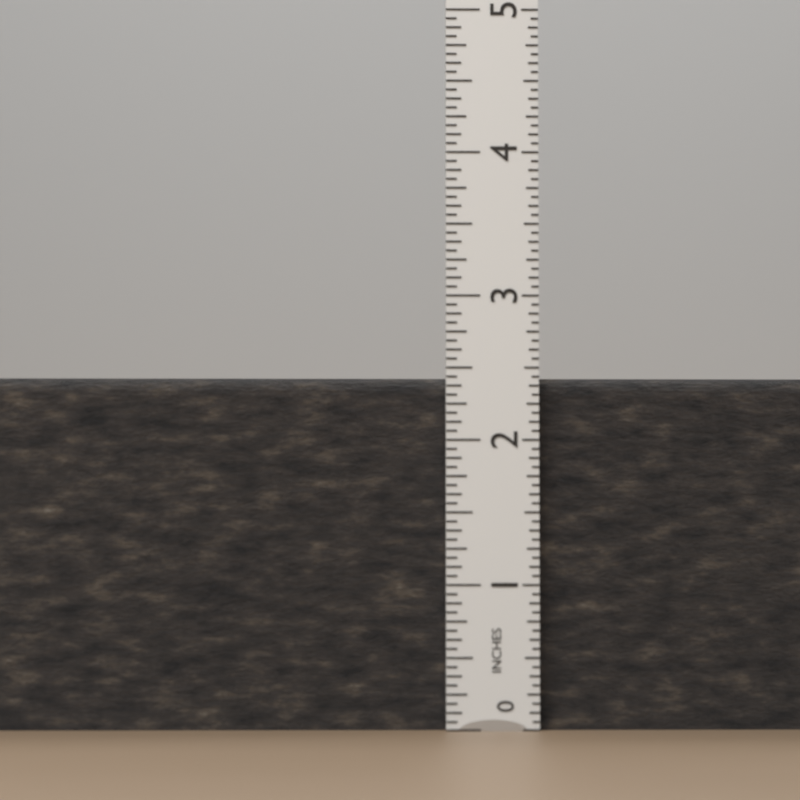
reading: 2.4375 in
